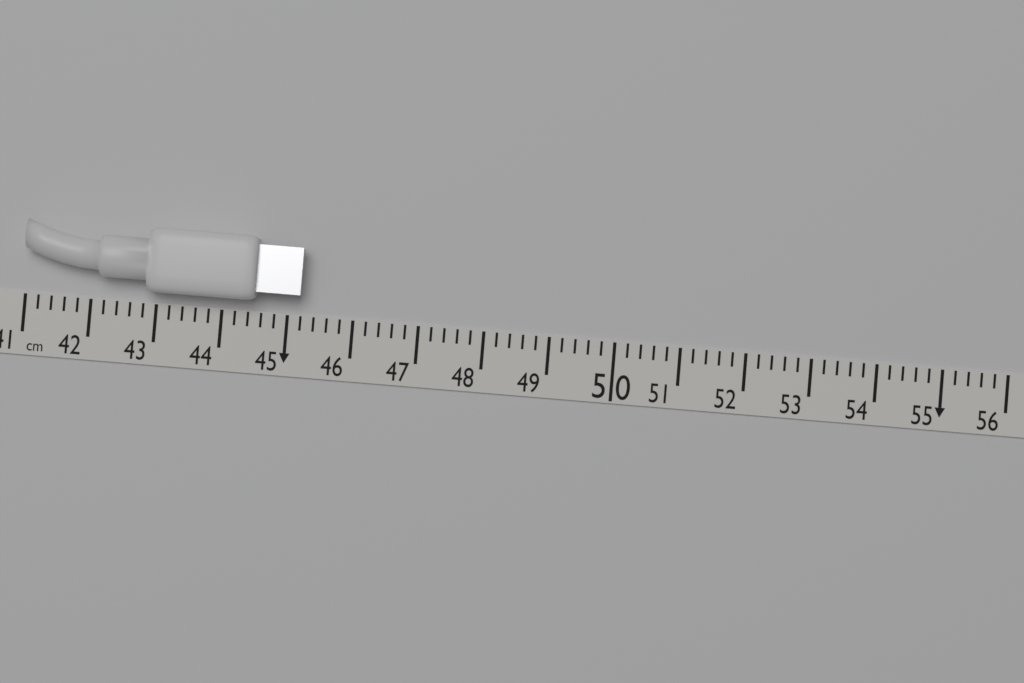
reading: 45.2 cm
